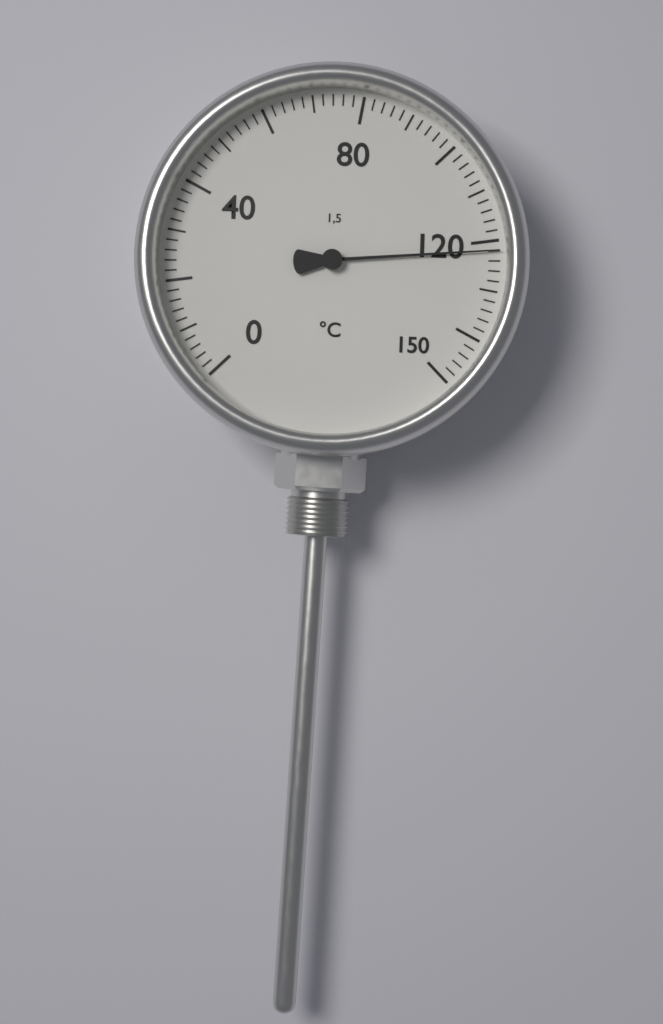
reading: 122 °C
